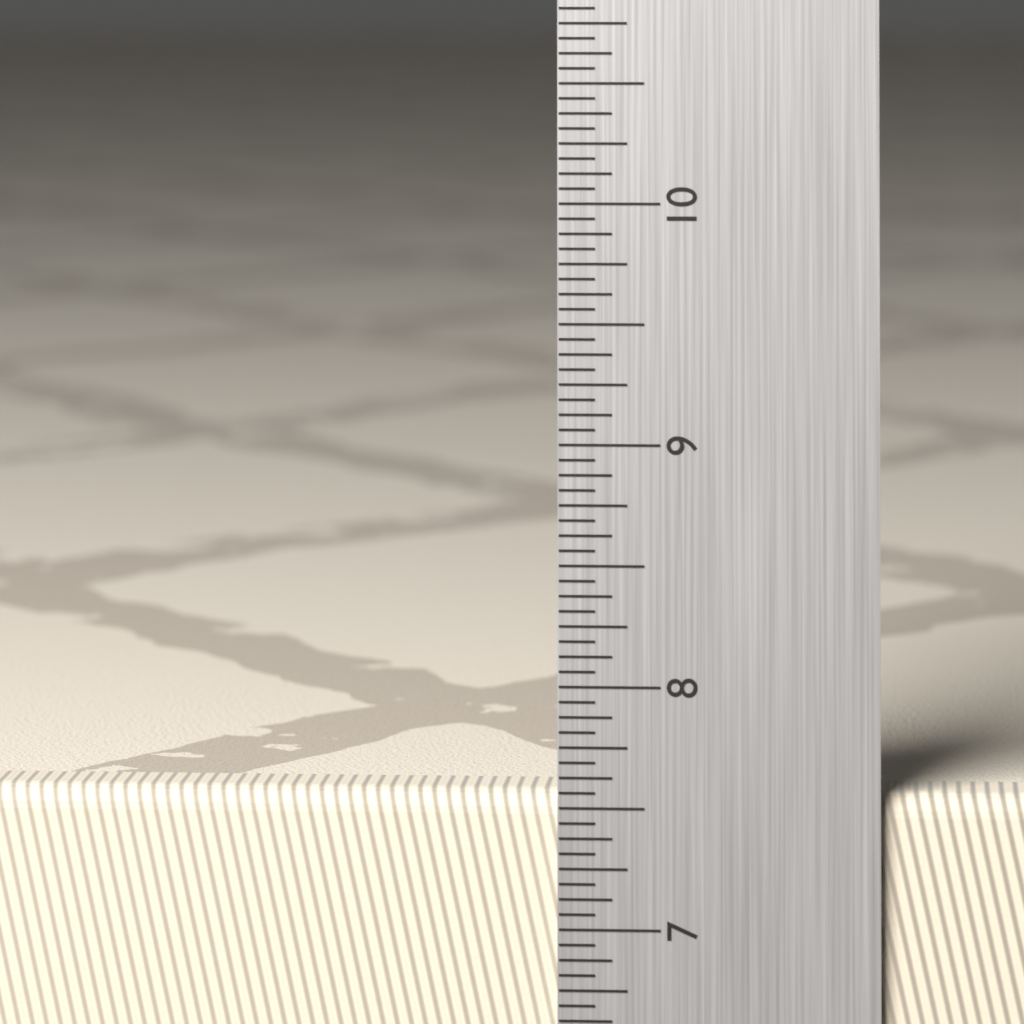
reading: 7.5625 in
